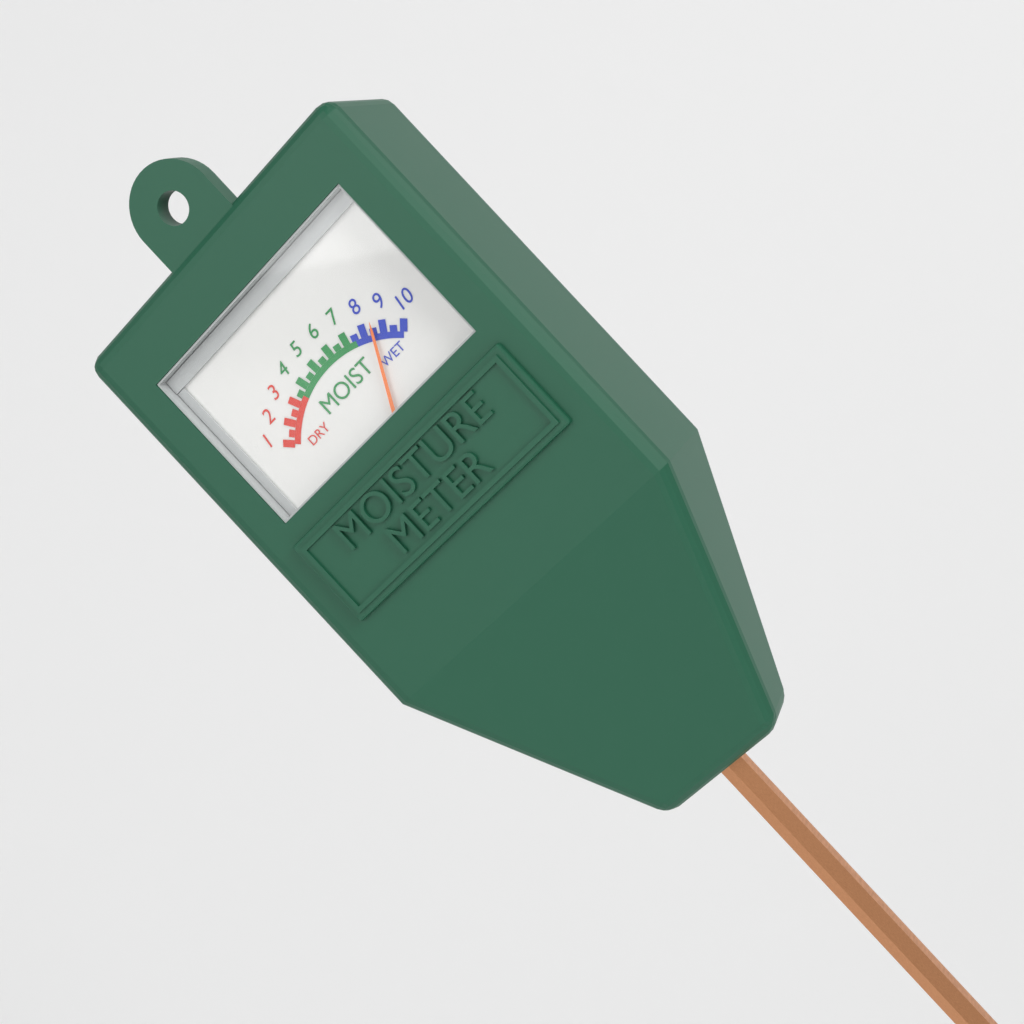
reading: 8.5 (no unit)
